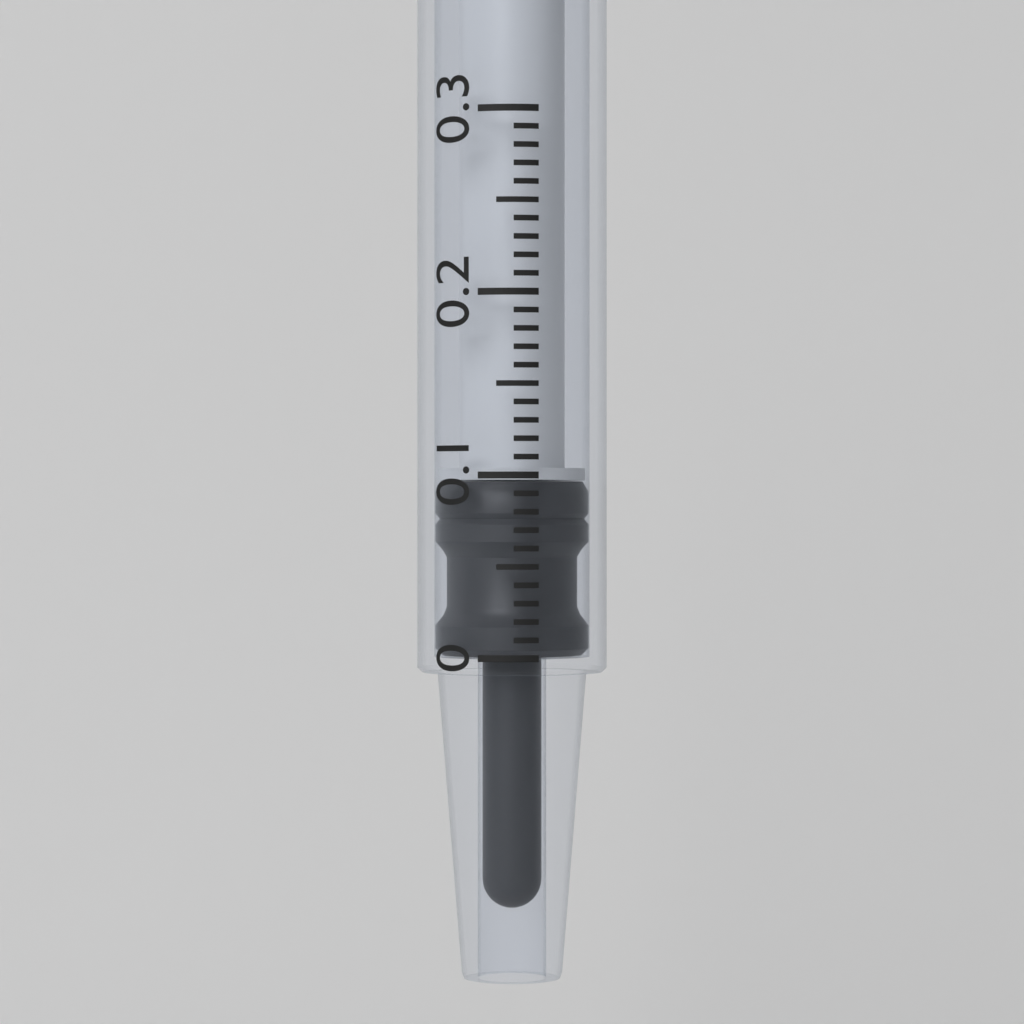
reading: 0.00 (no unit)
